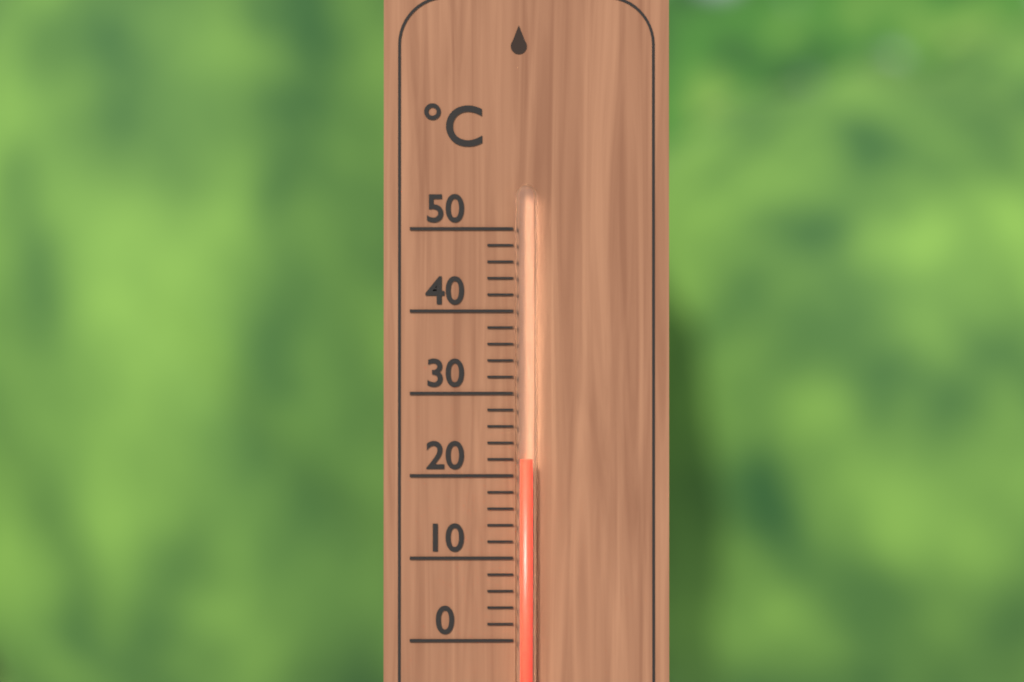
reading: 22 °C
